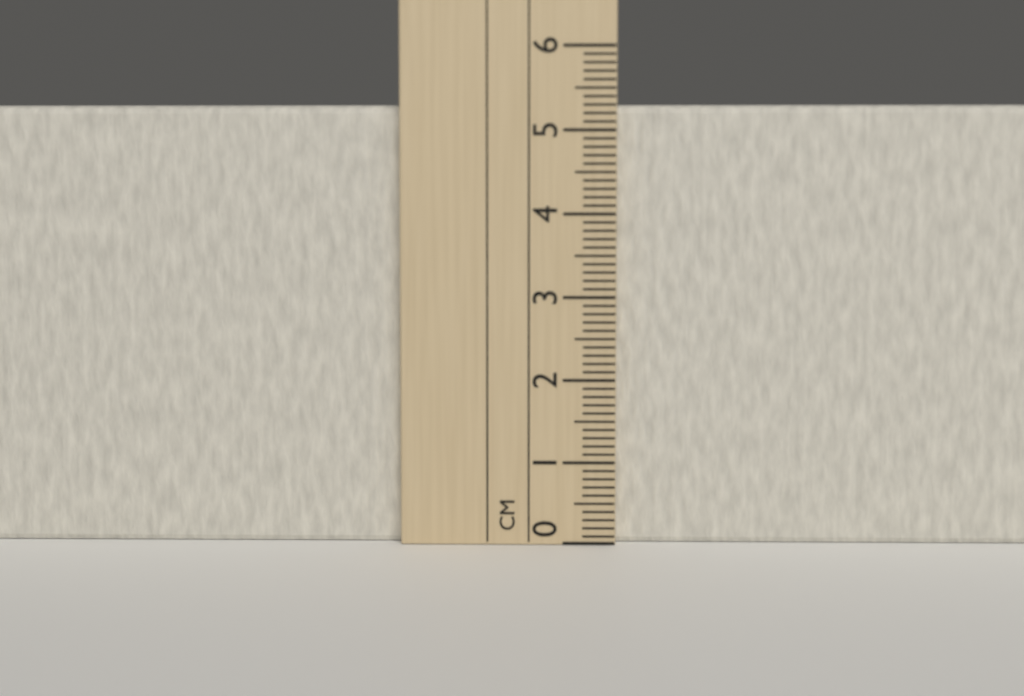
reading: 5.3 cm
